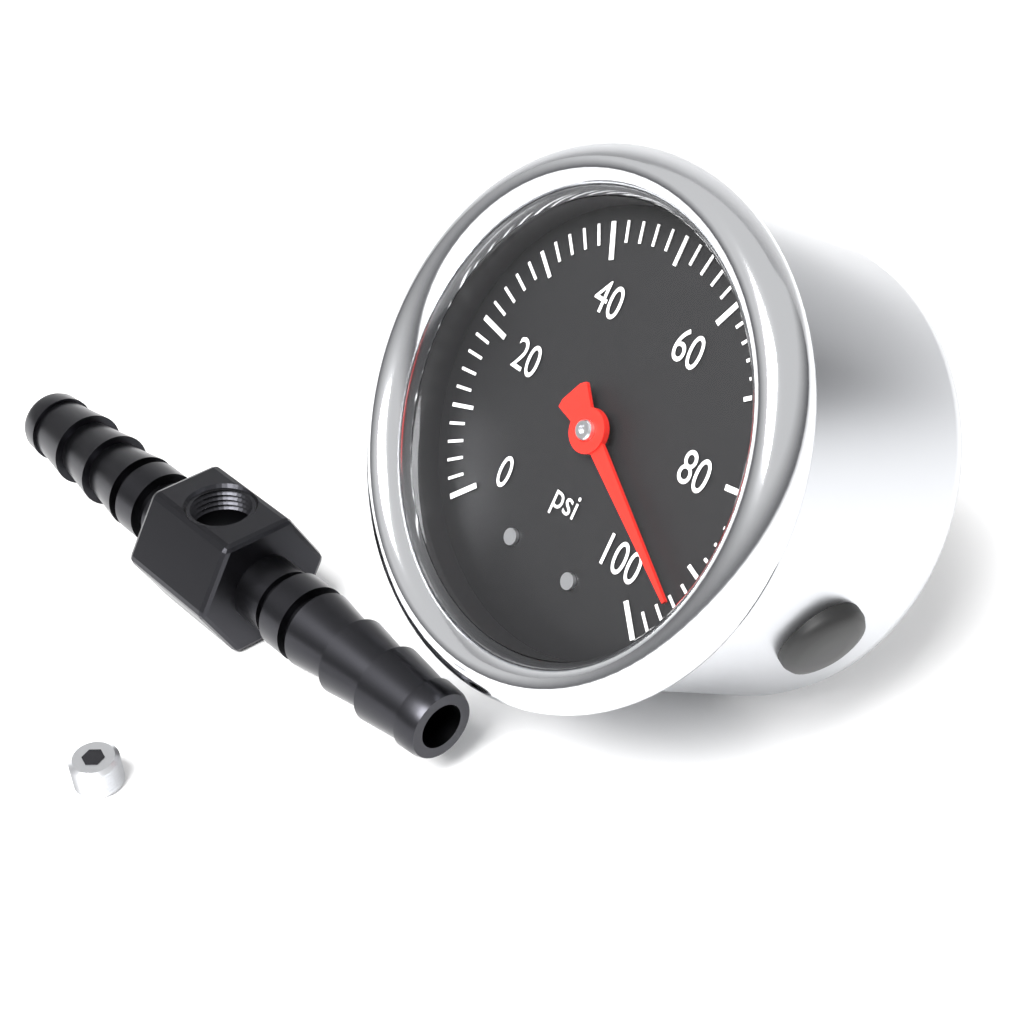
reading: 94 psi
